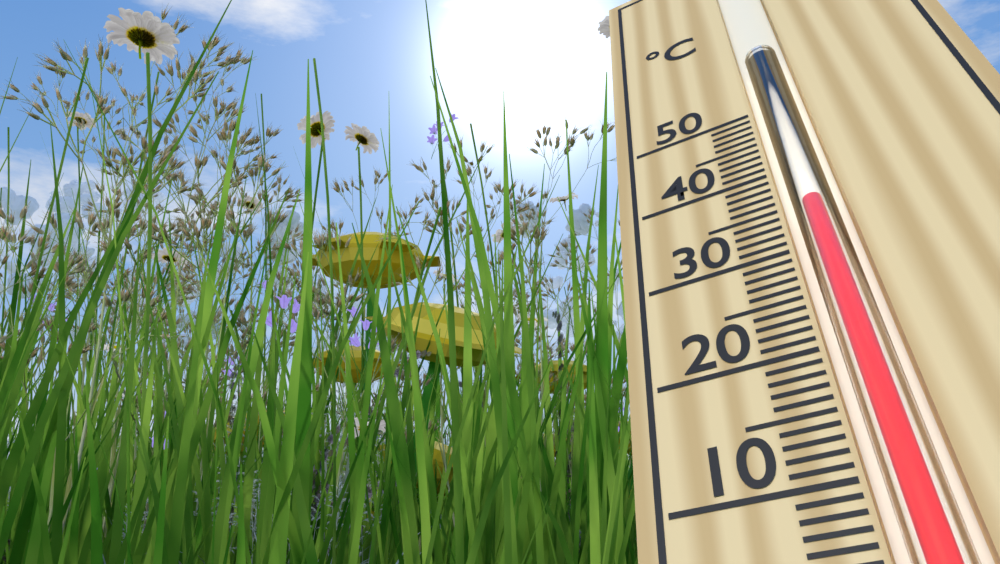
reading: 35 °C
